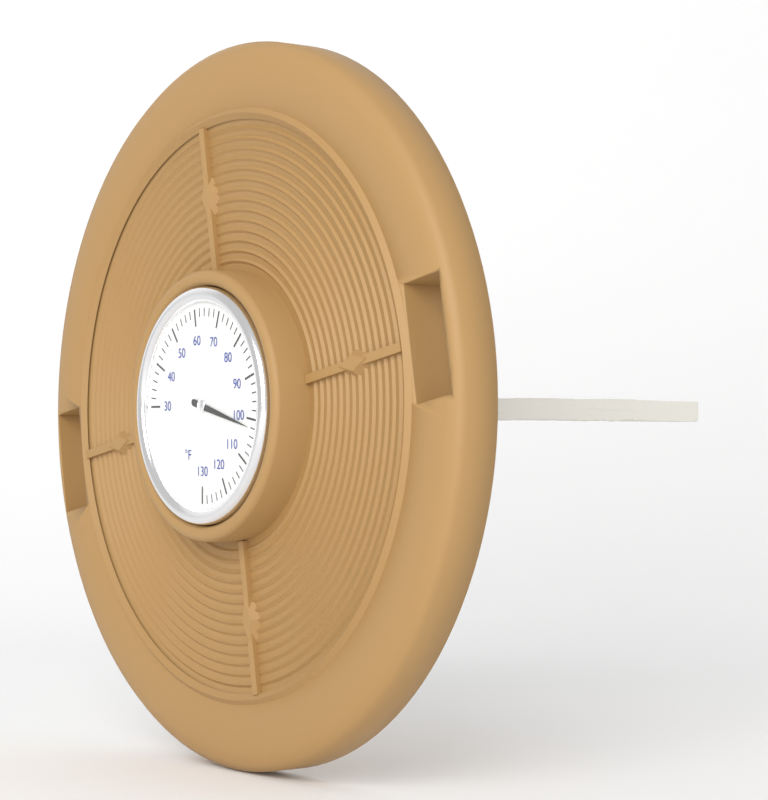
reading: 102 °F
